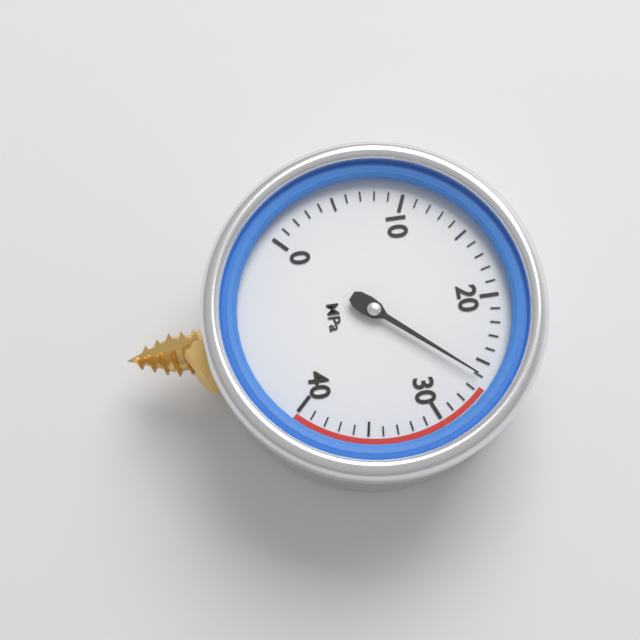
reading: 26 MPa
